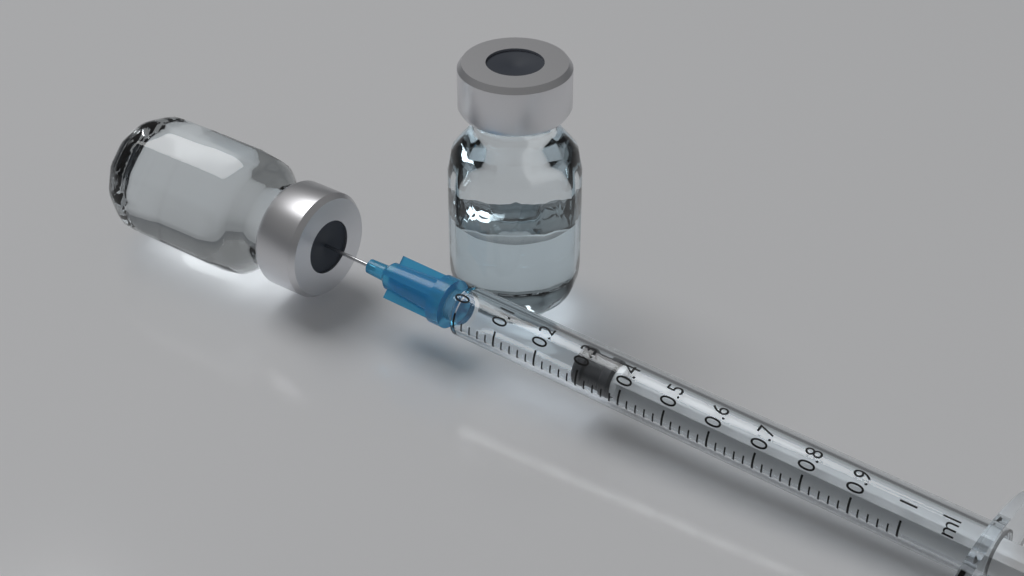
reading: 0.28 ml
